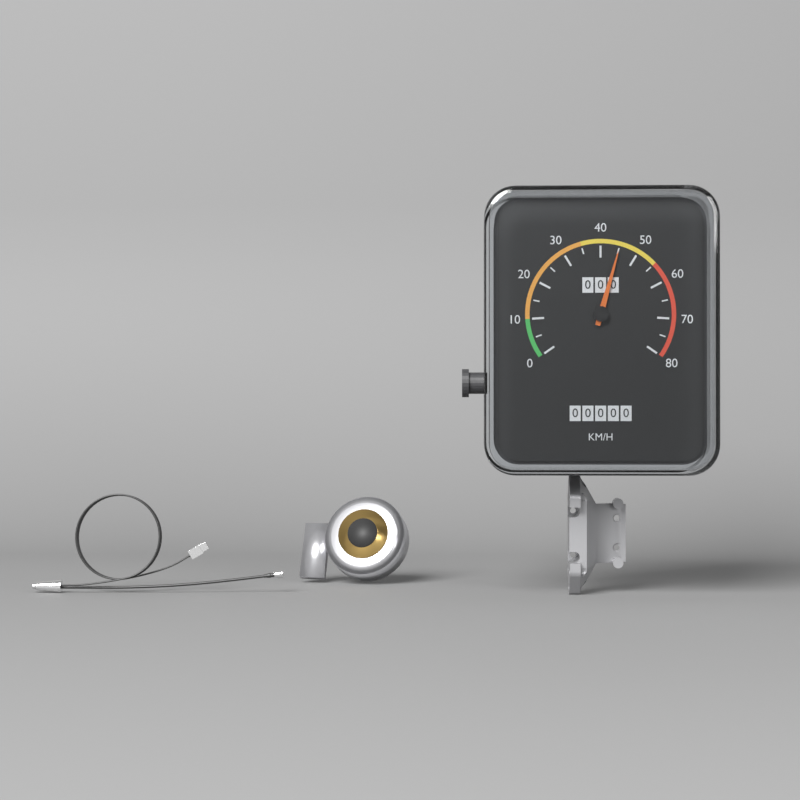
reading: 45 km/h
